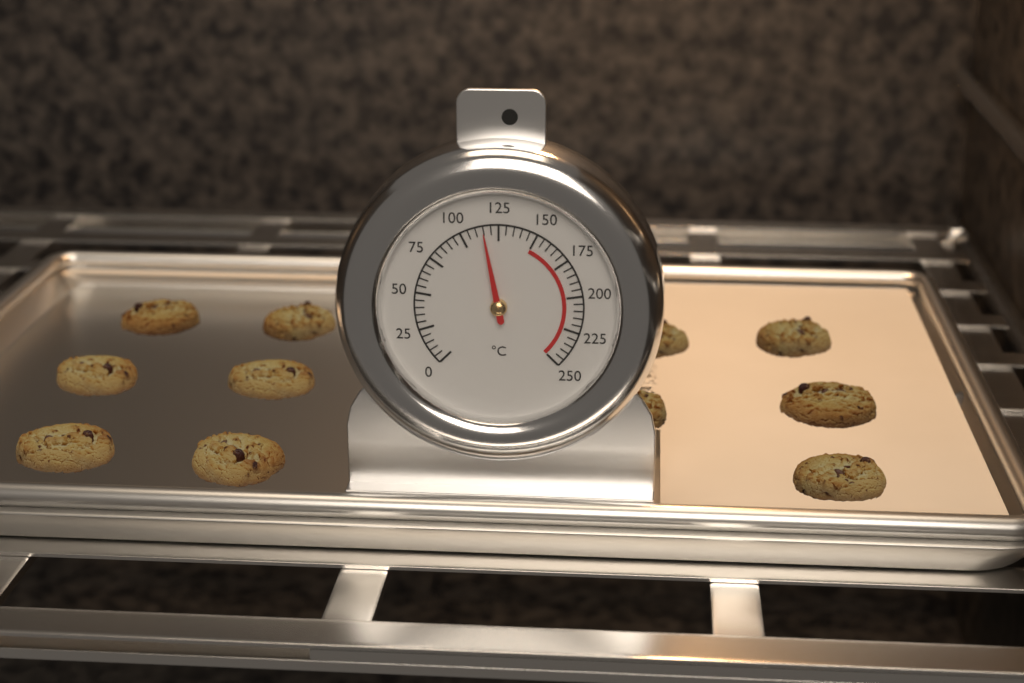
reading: 115 °C
